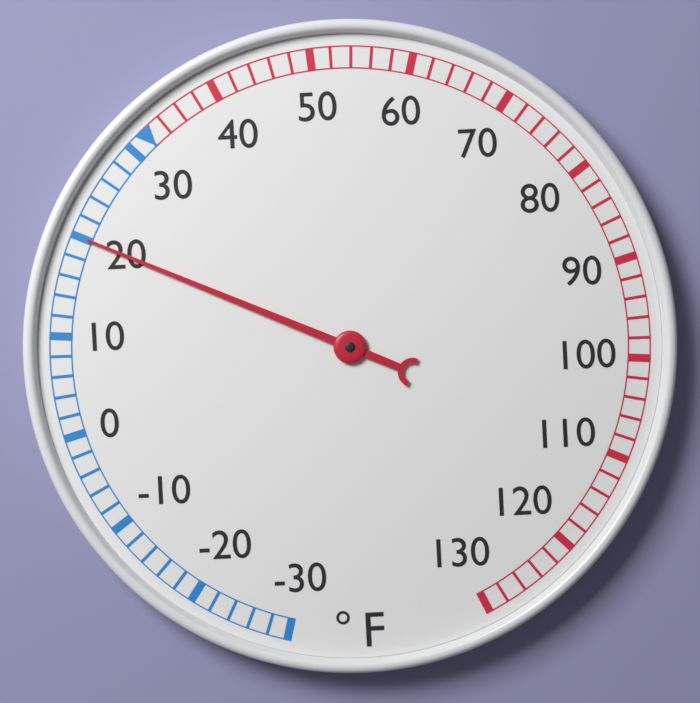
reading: 20 °F
